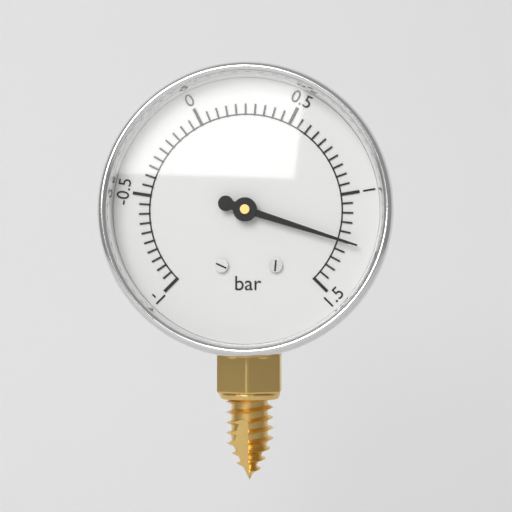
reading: 1.25 bar
